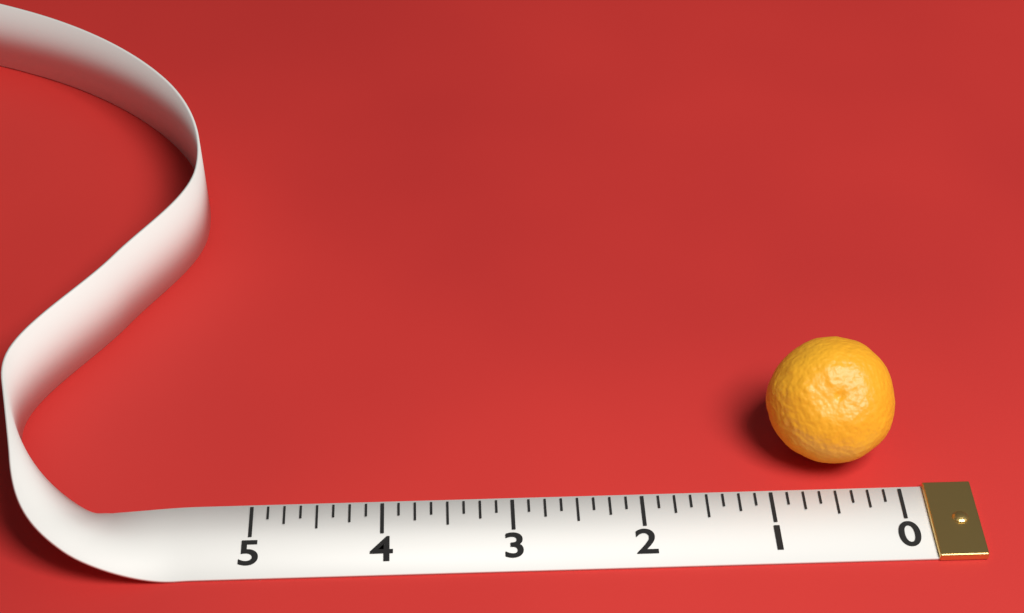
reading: 1.000 (no unit)
